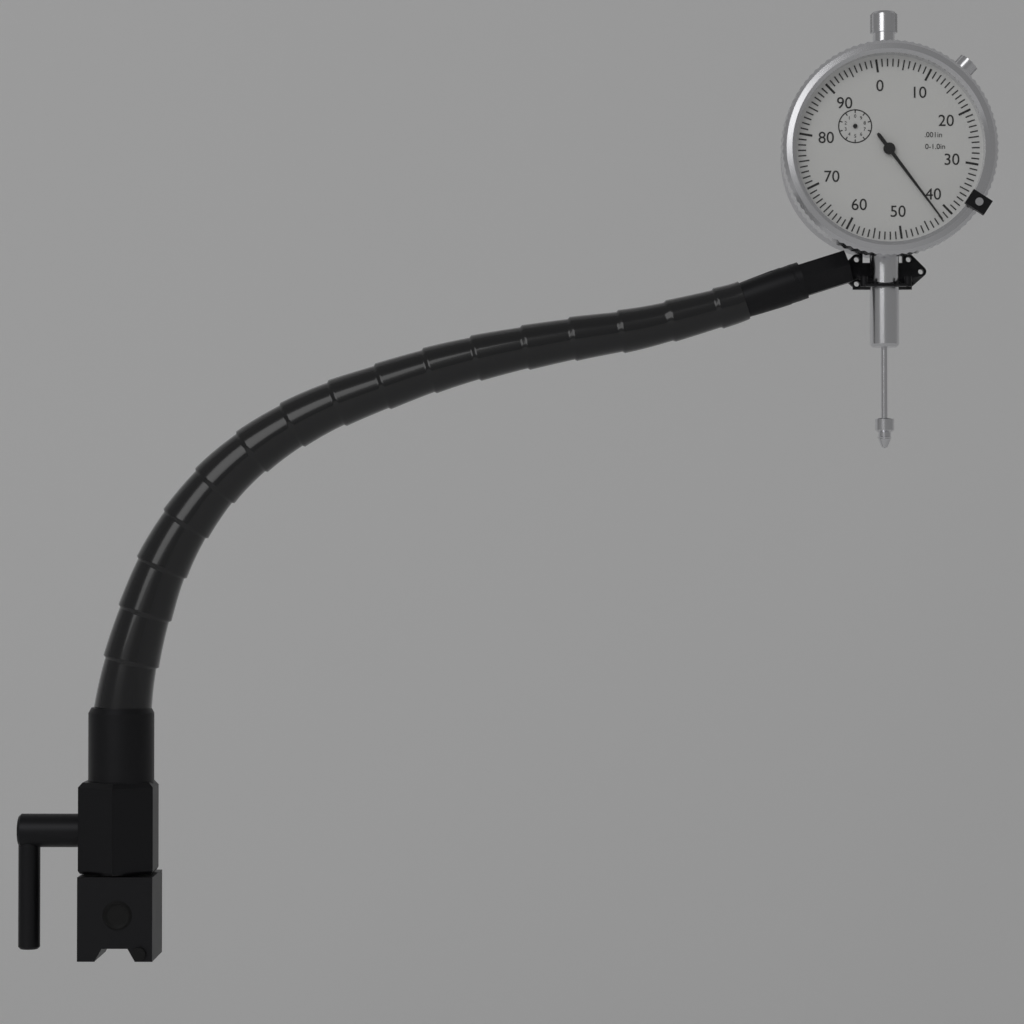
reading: 0.042 in
